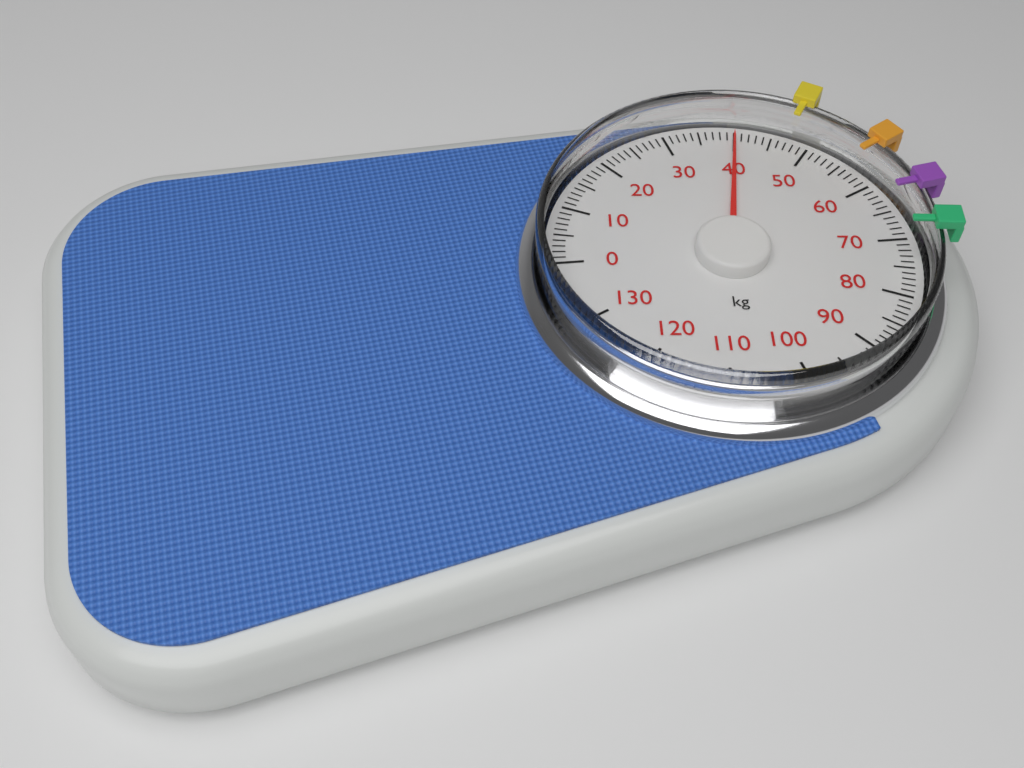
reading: 40 kg
